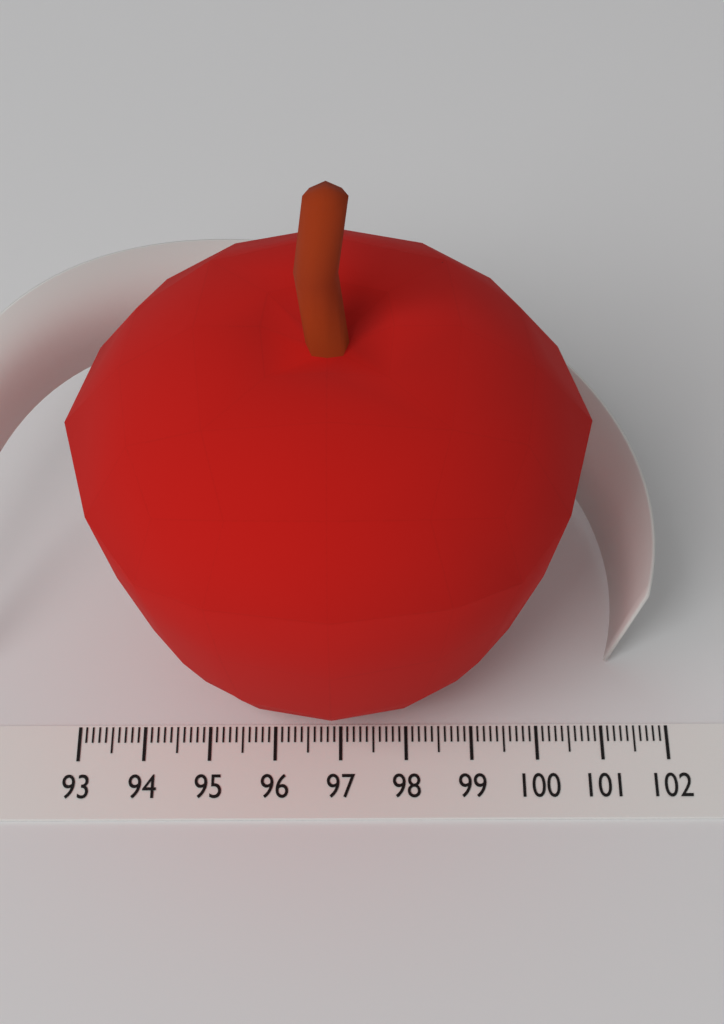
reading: 100.7 (no unit)
